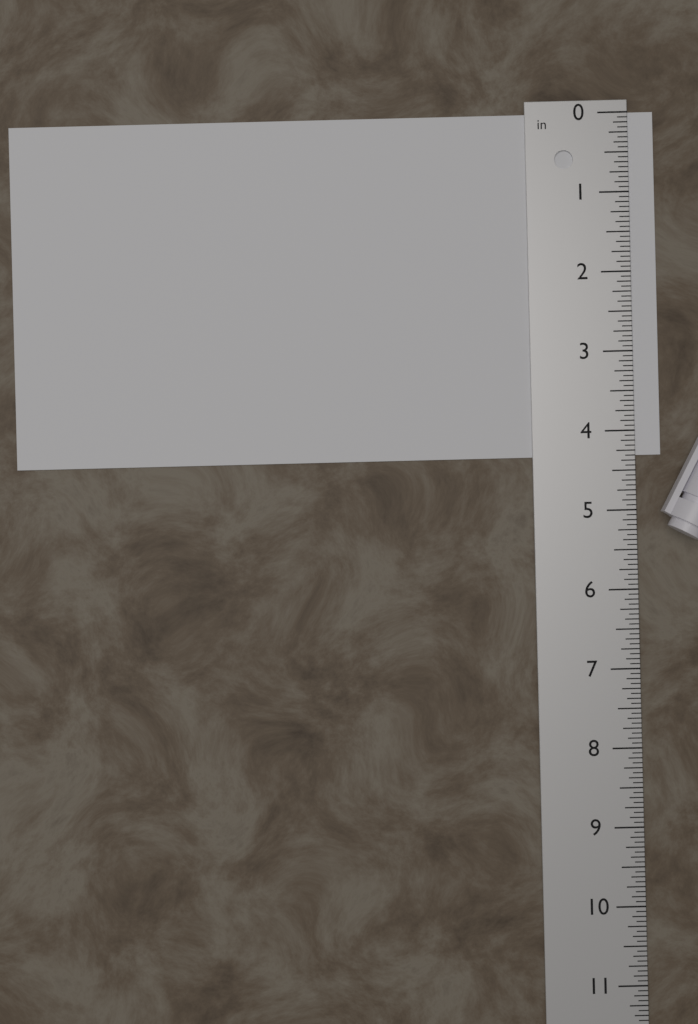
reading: 4.3125 in
